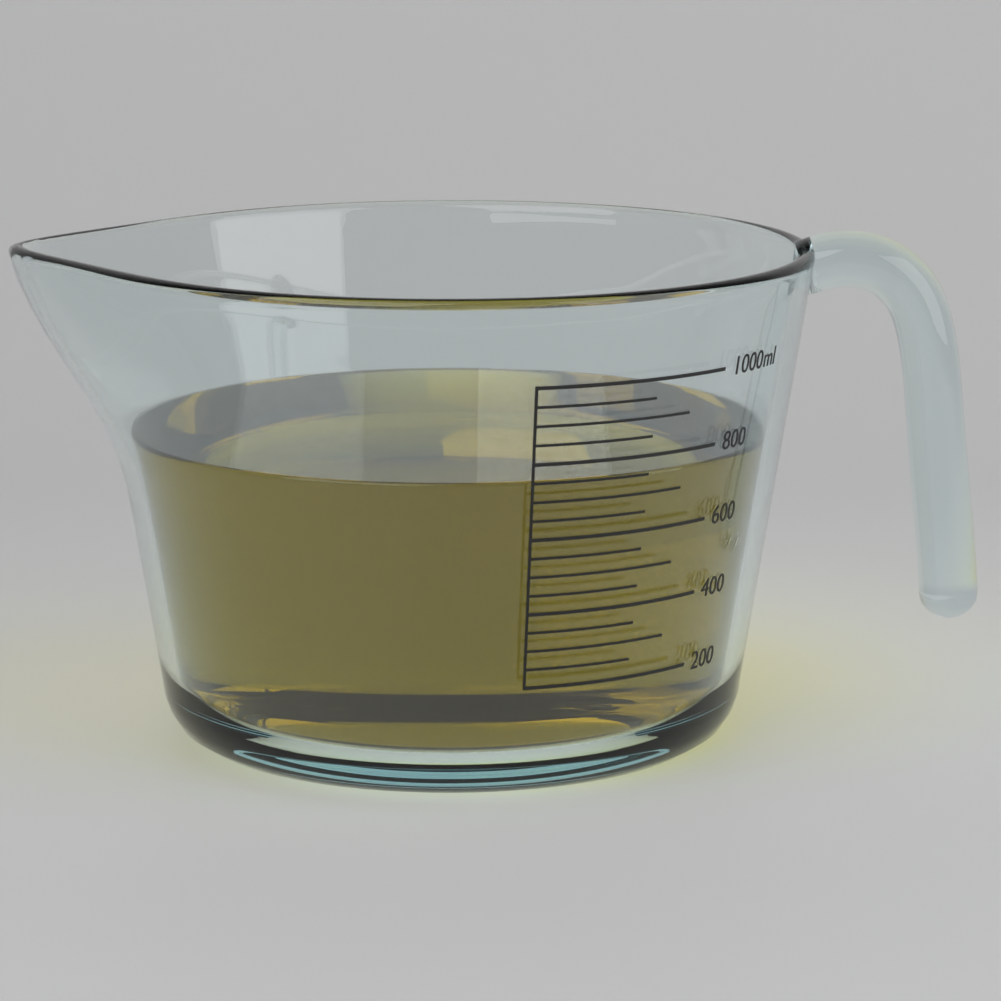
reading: 750 ml
